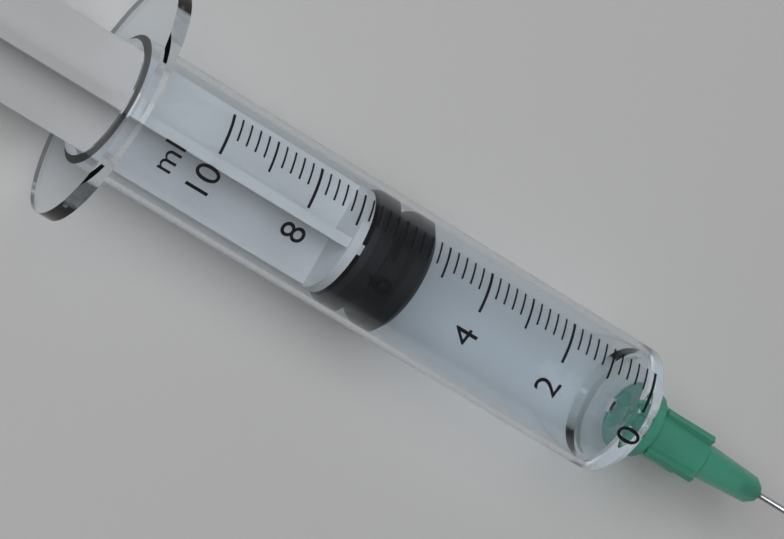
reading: 5.2 ml
